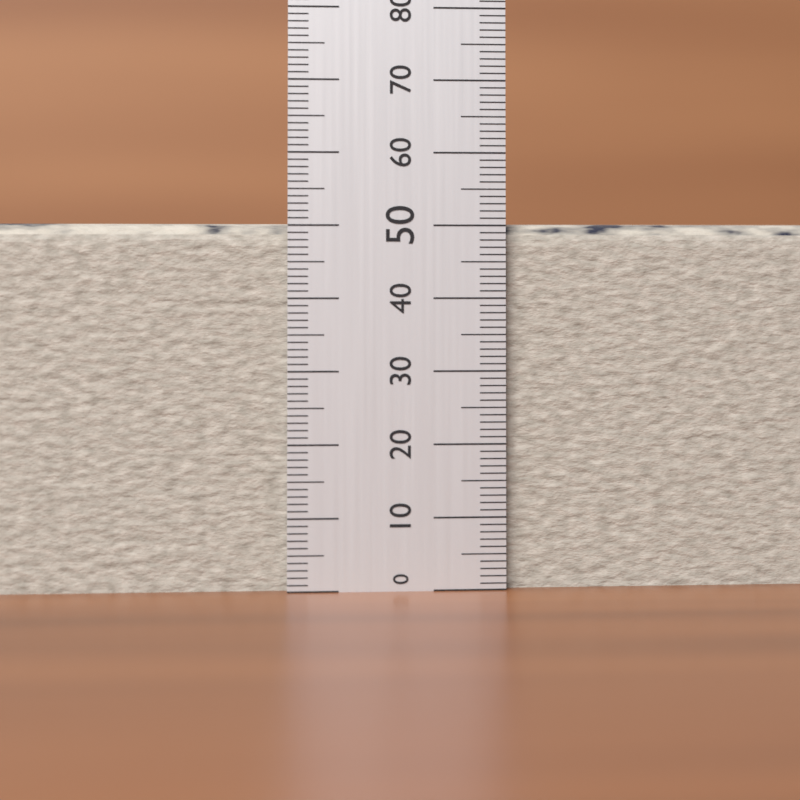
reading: 51 (no unit)
